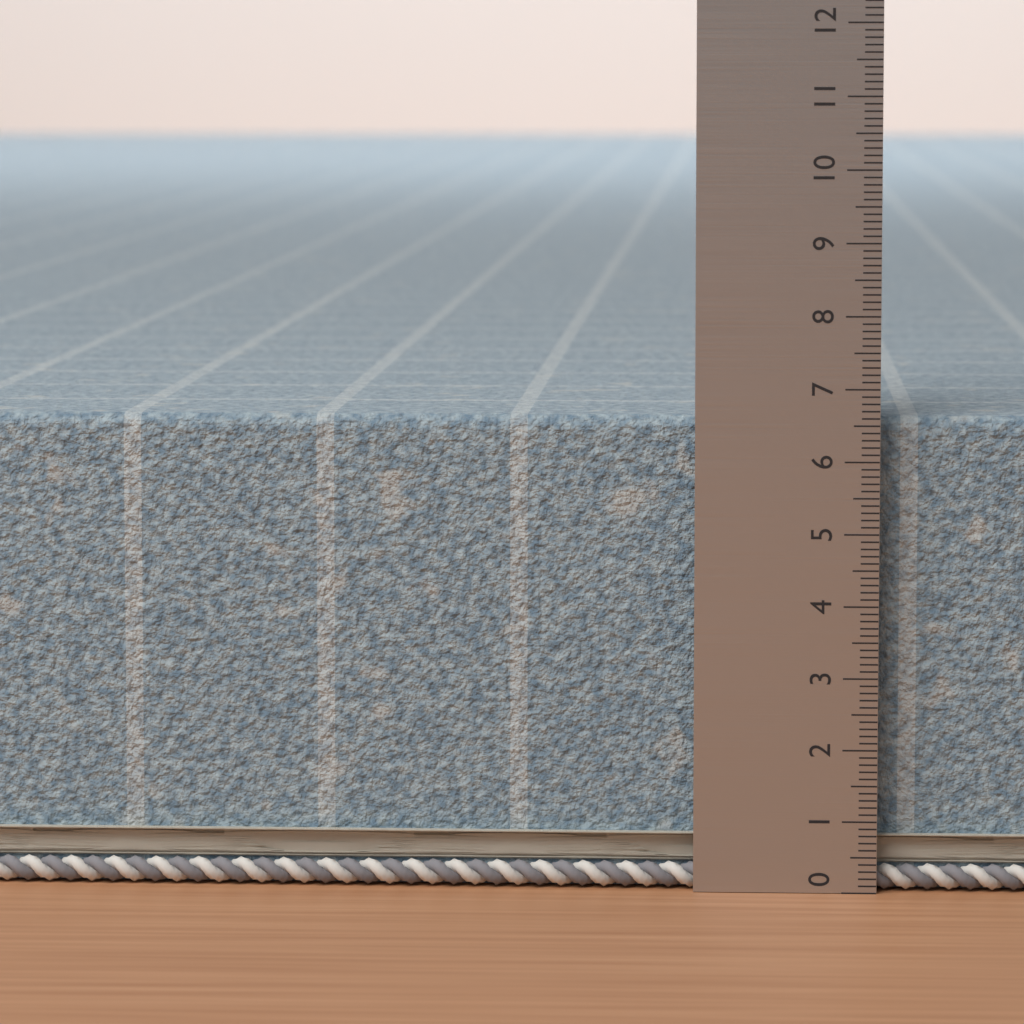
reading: 6.6 (no unit)
